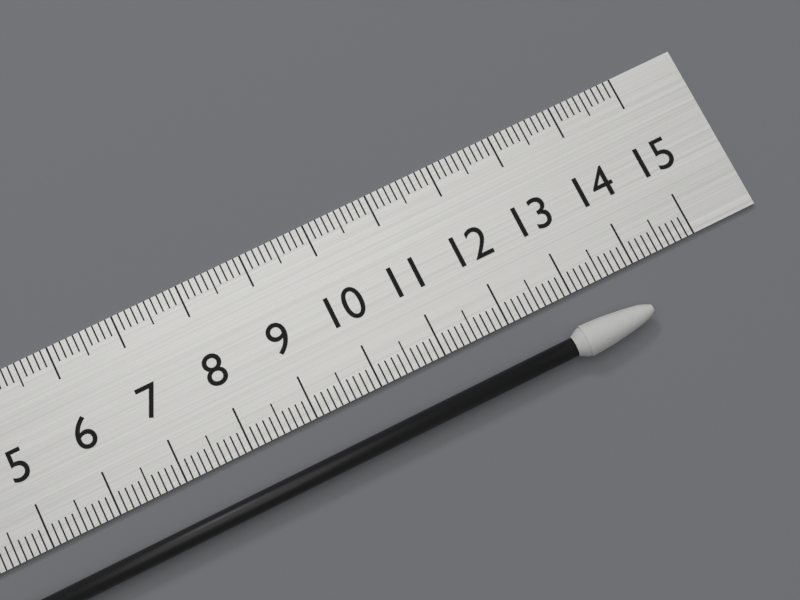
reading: 13.9 cm
